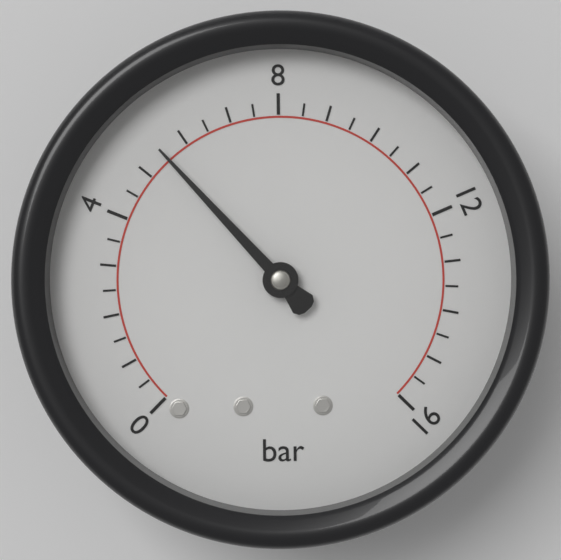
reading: 5.5 bar
